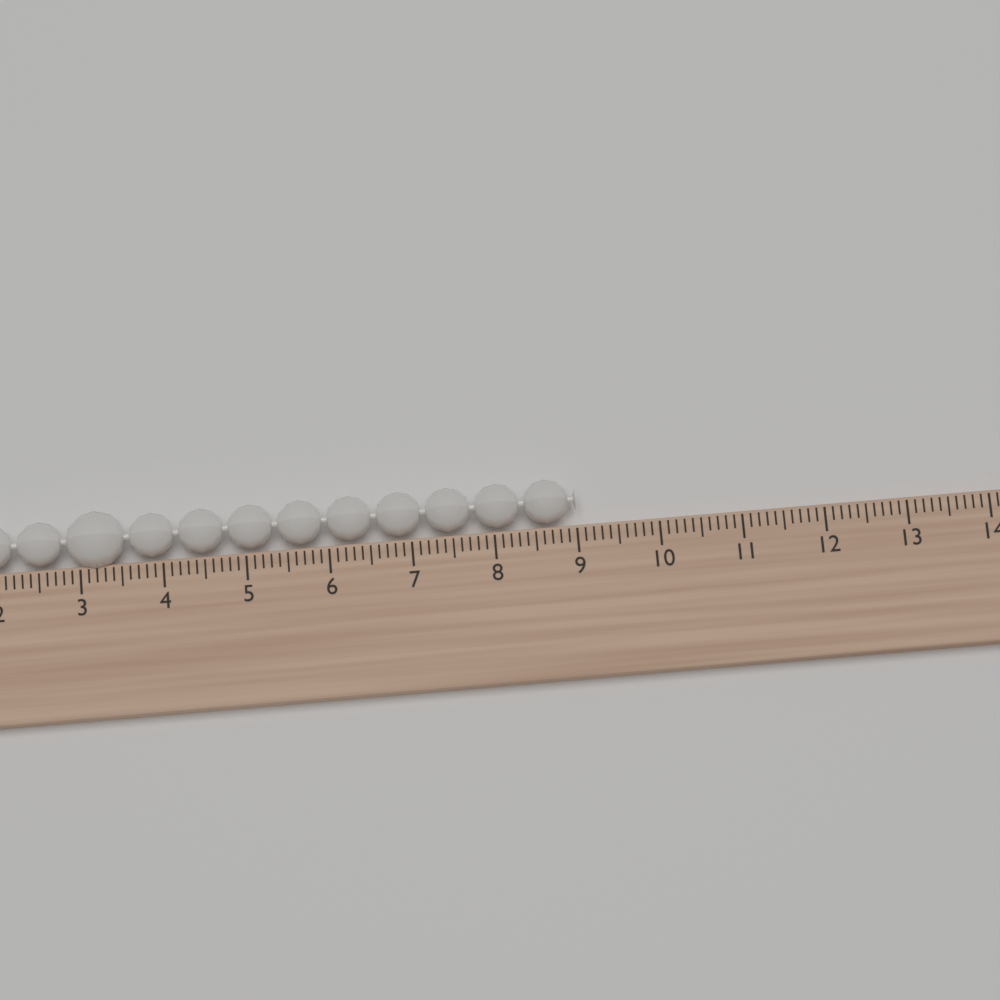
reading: 9.0 (no unit)
